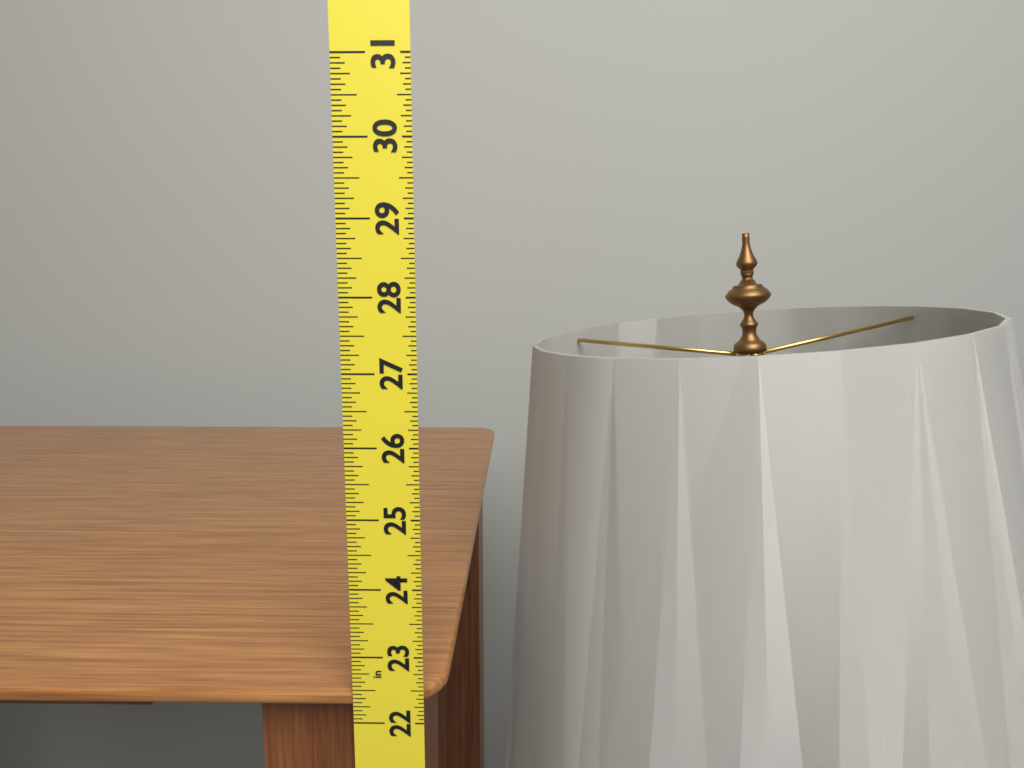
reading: 22.4375 in
